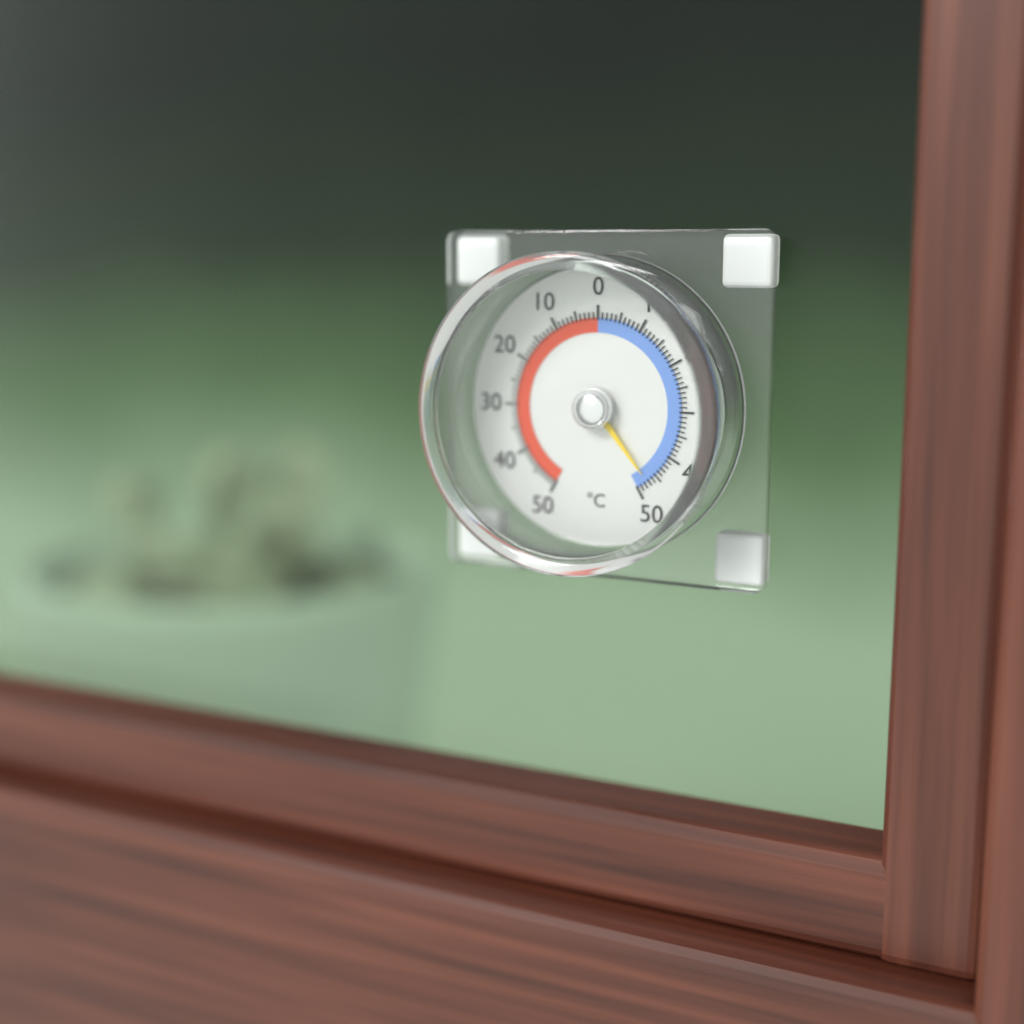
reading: -47 °C
